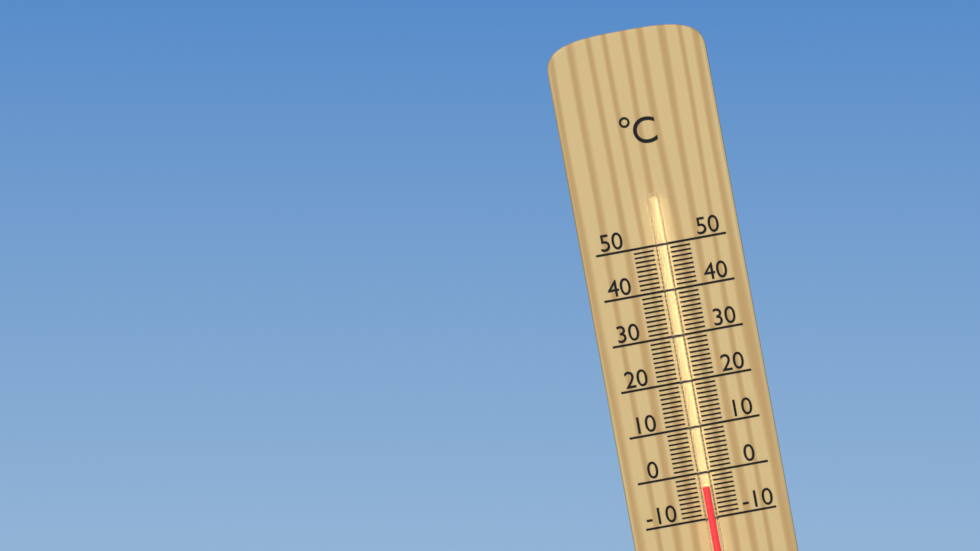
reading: -3 °C
